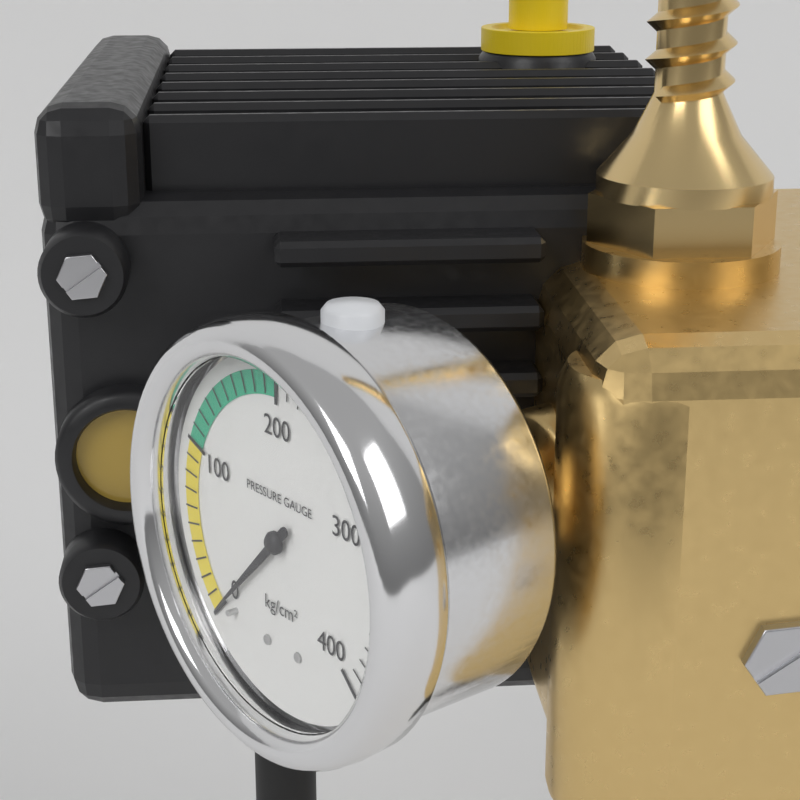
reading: 0 kg/cm²
